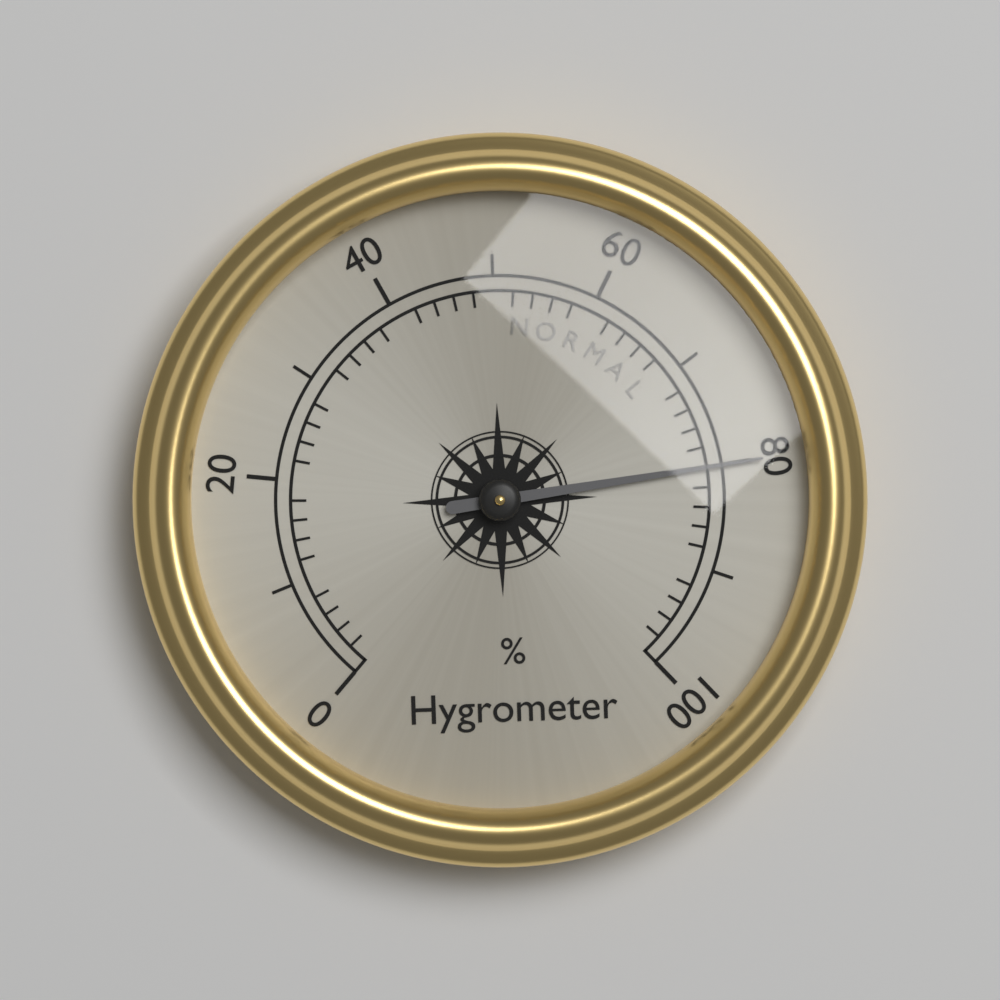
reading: 80 %
